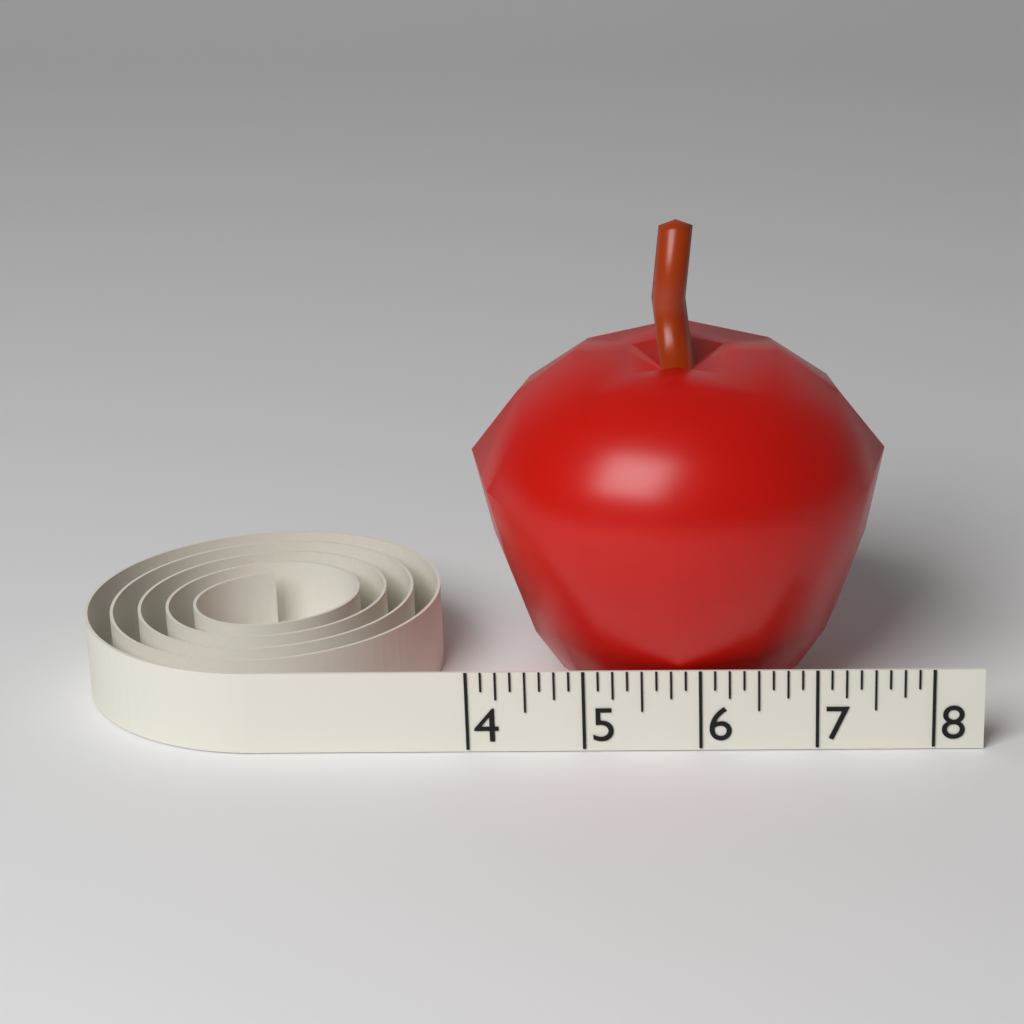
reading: 7.625 (no unit)
